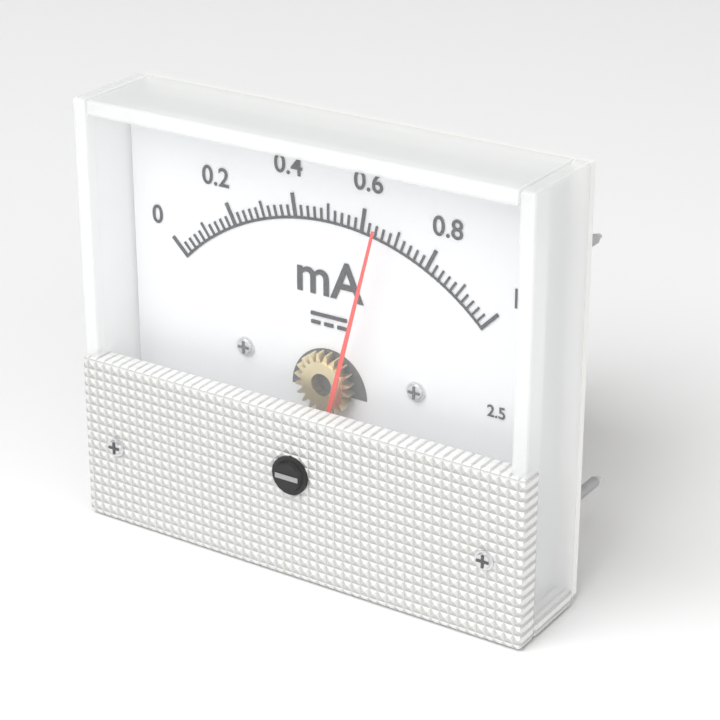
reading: 0.66 mA
